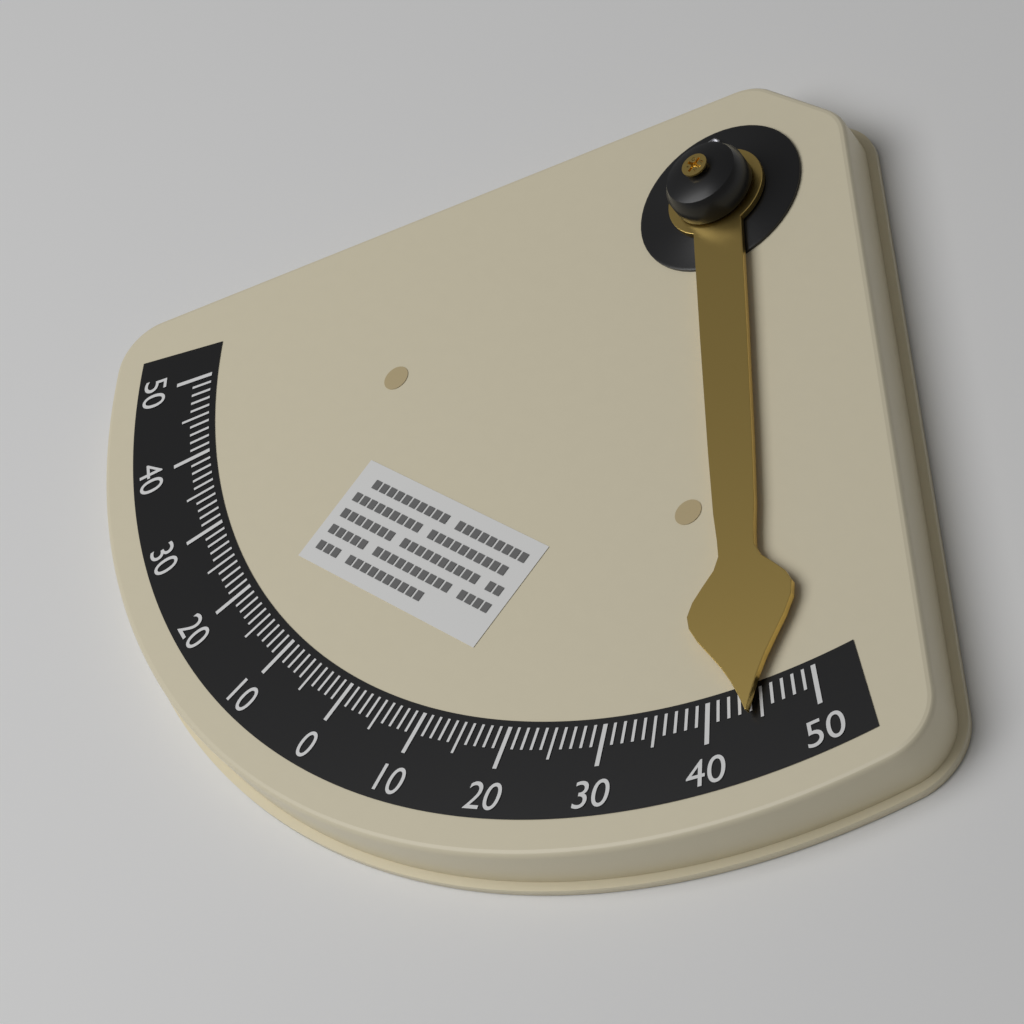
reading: 44 °
